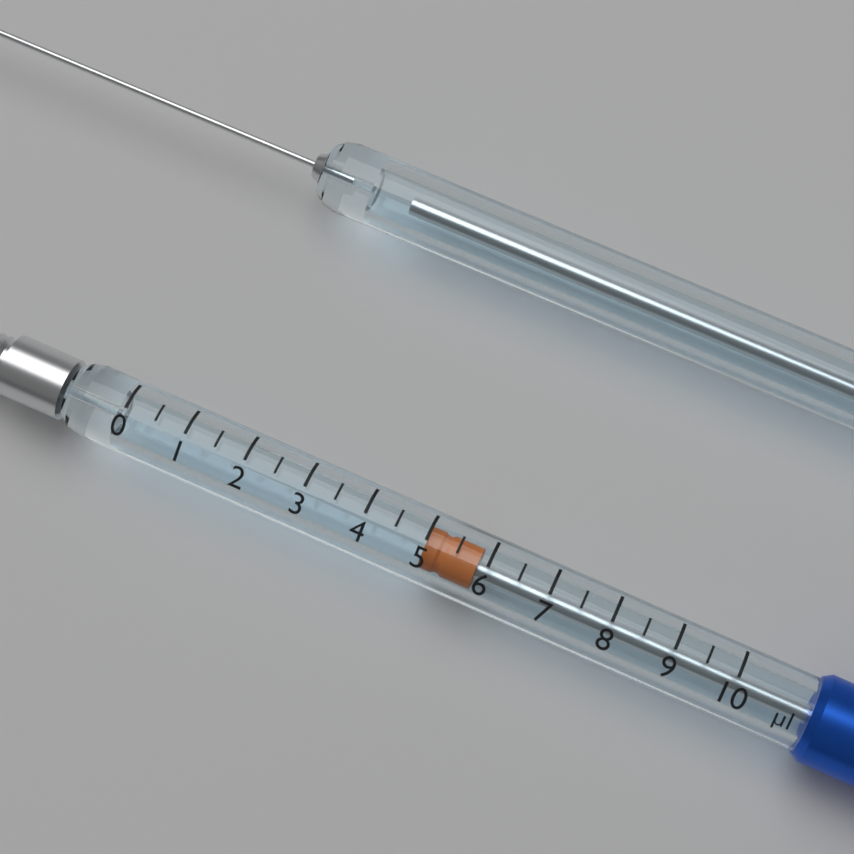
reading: 5.0 µl
